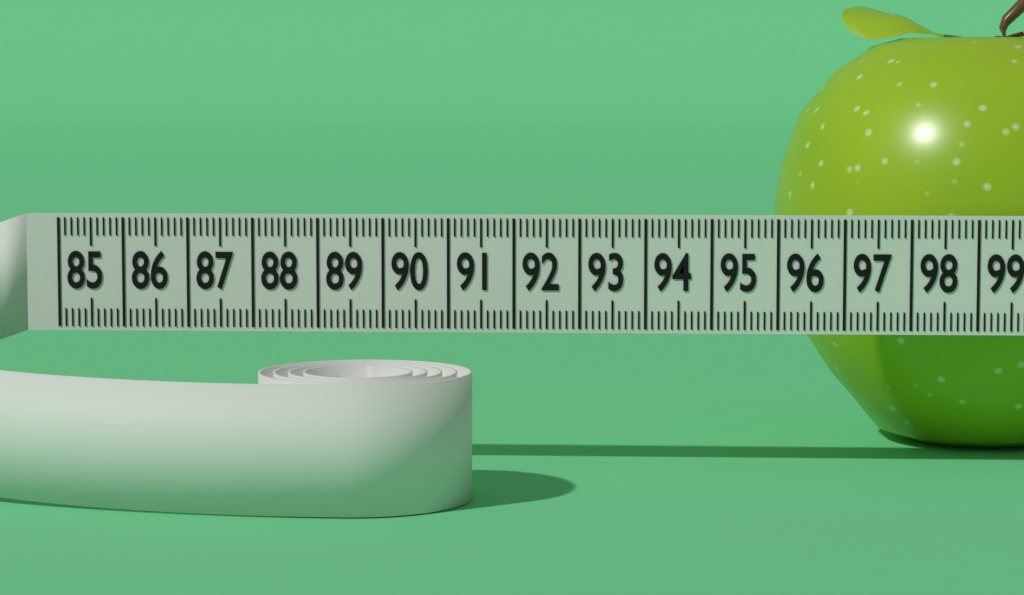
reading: 96.1 (no unit)
